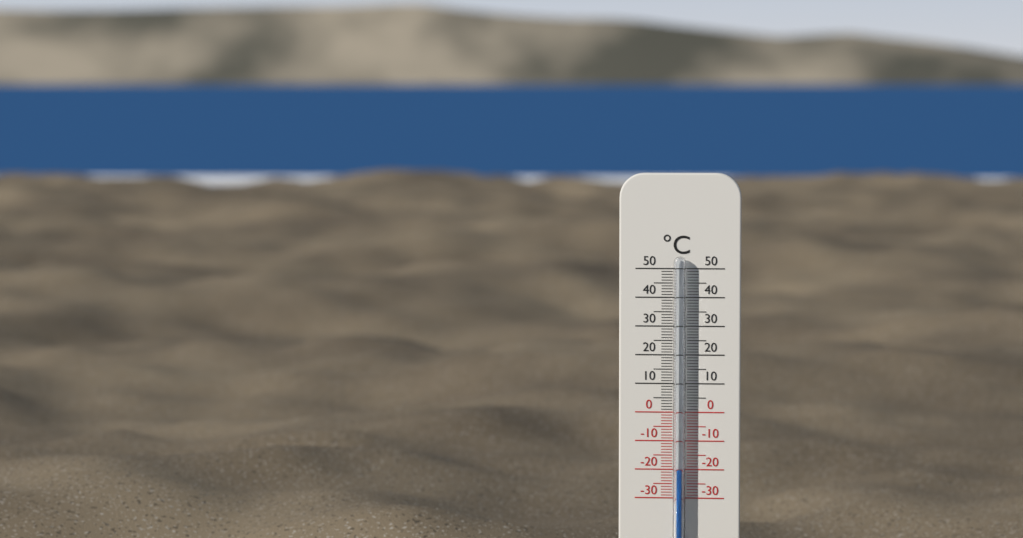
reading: -20 °C
